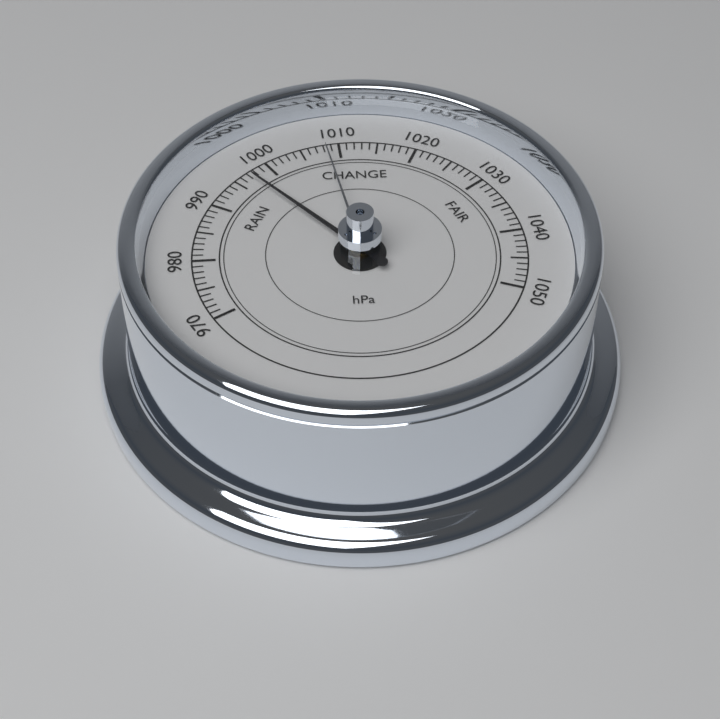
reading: 997 hPa
